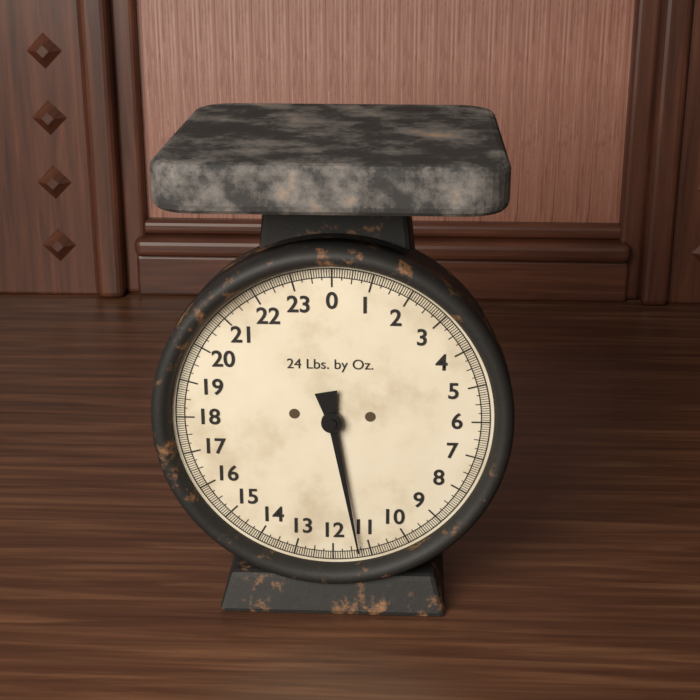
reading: 11.3125 lb
